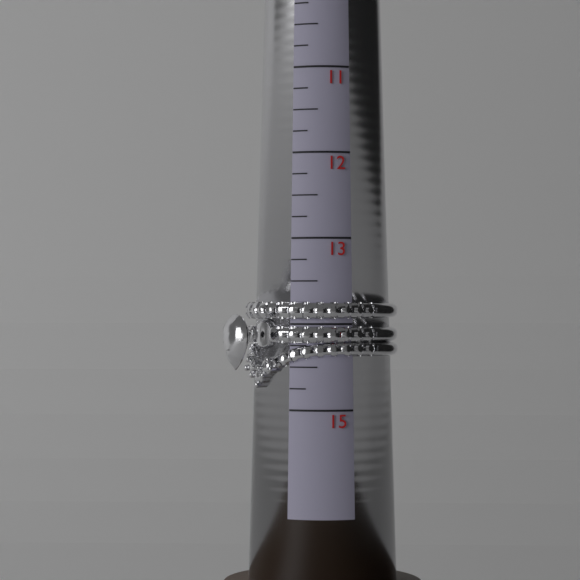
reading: 14.75 (no unit)
